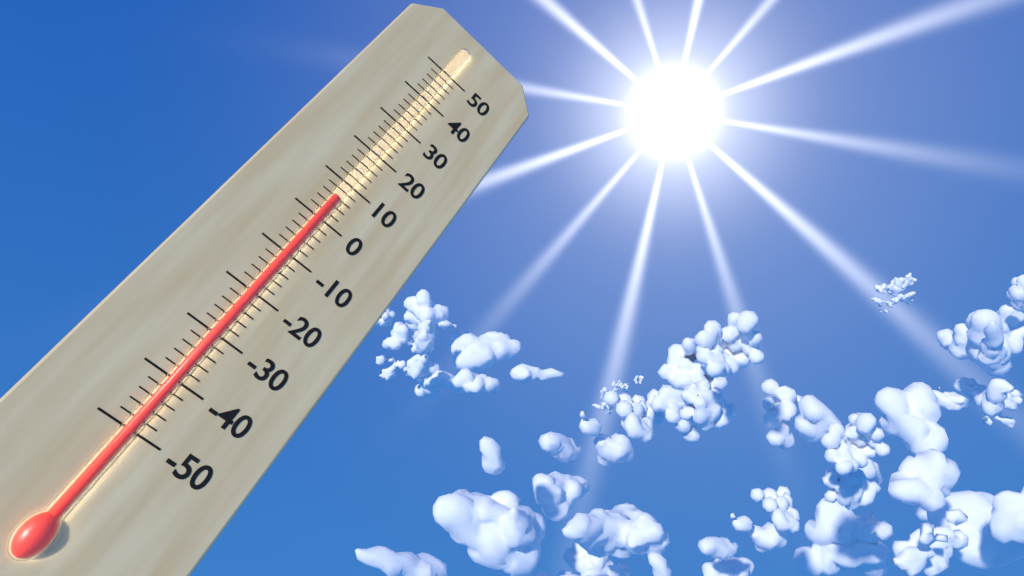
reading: 6 (no unit)
